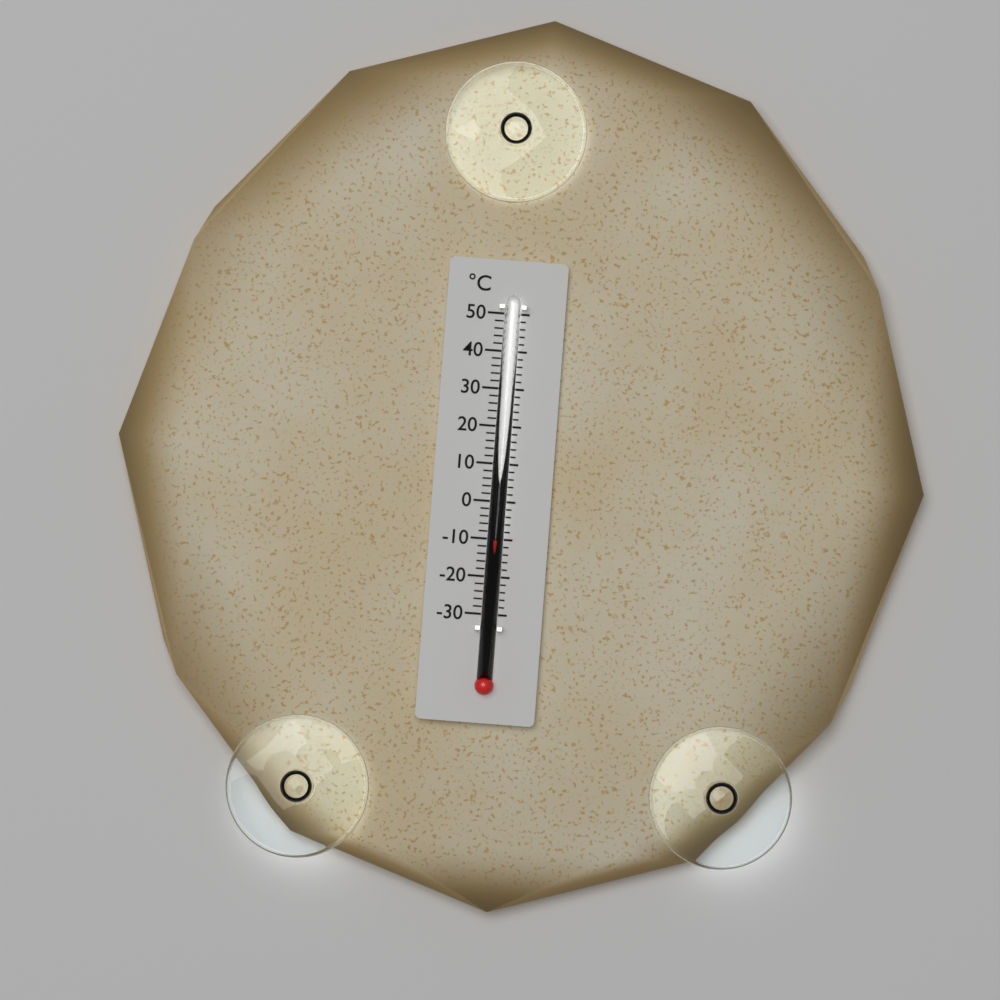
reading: -10 °C
